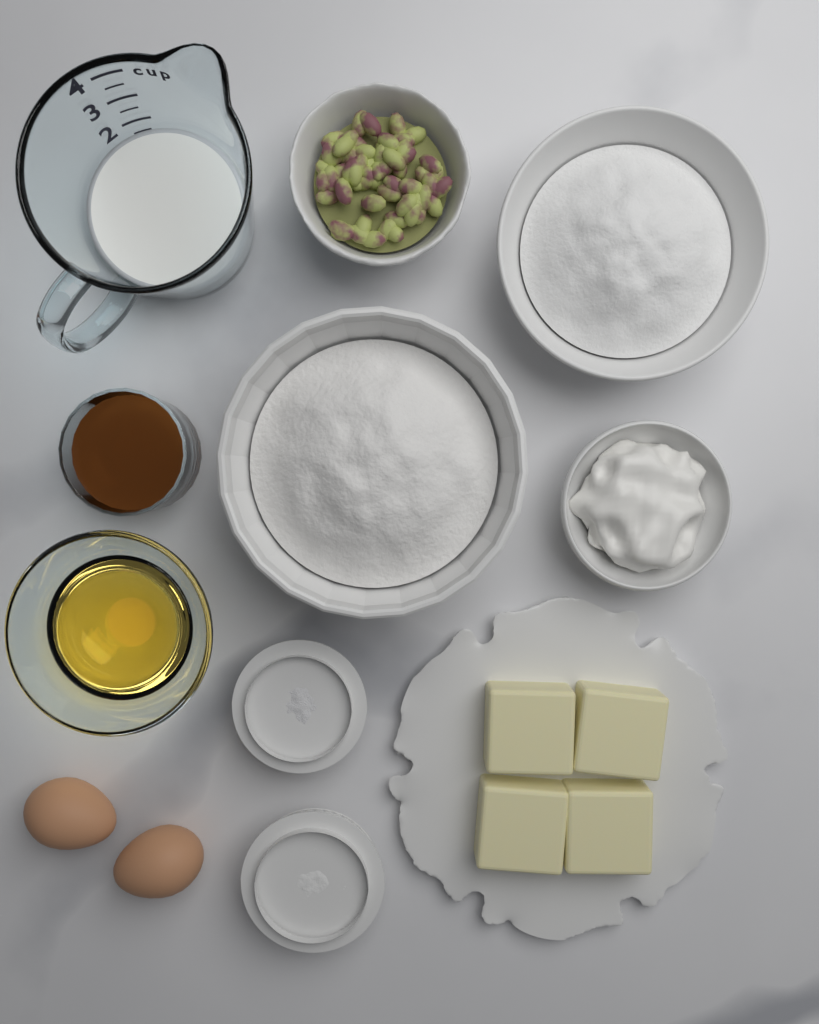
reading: 1.5 cup
